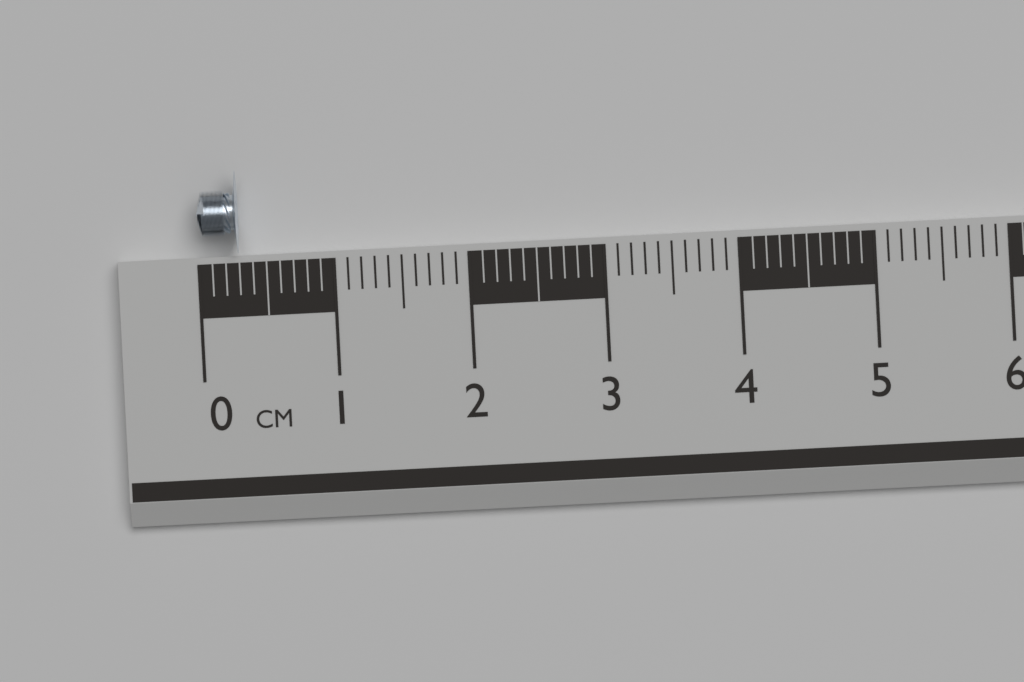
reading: 0.3 cm
